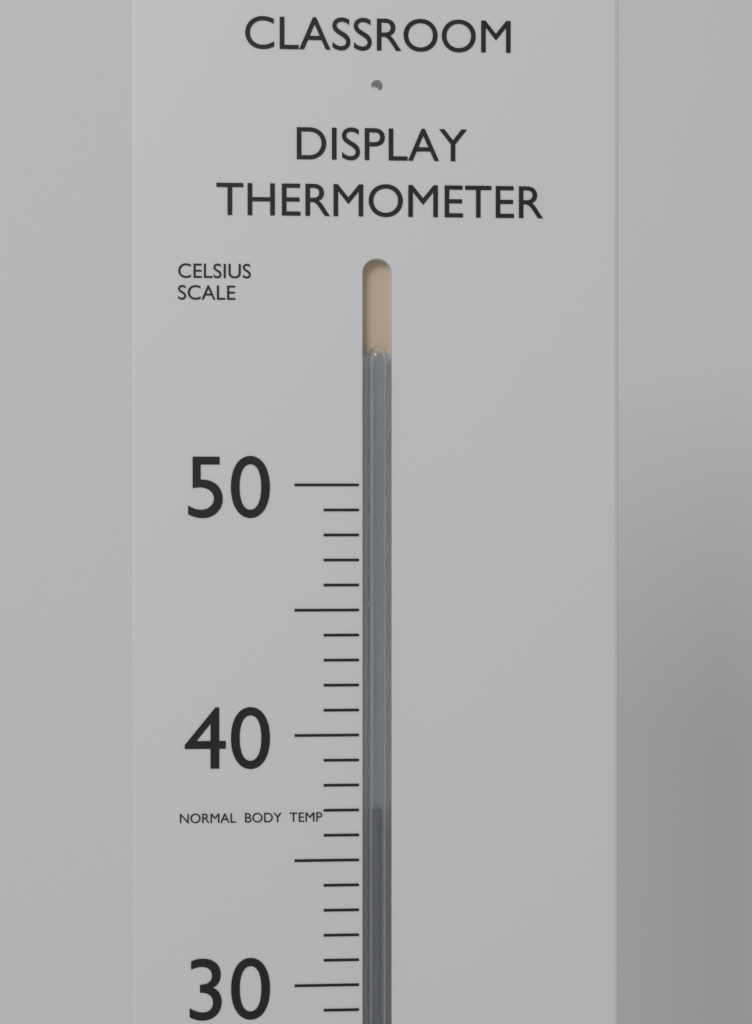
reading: 37 °C
